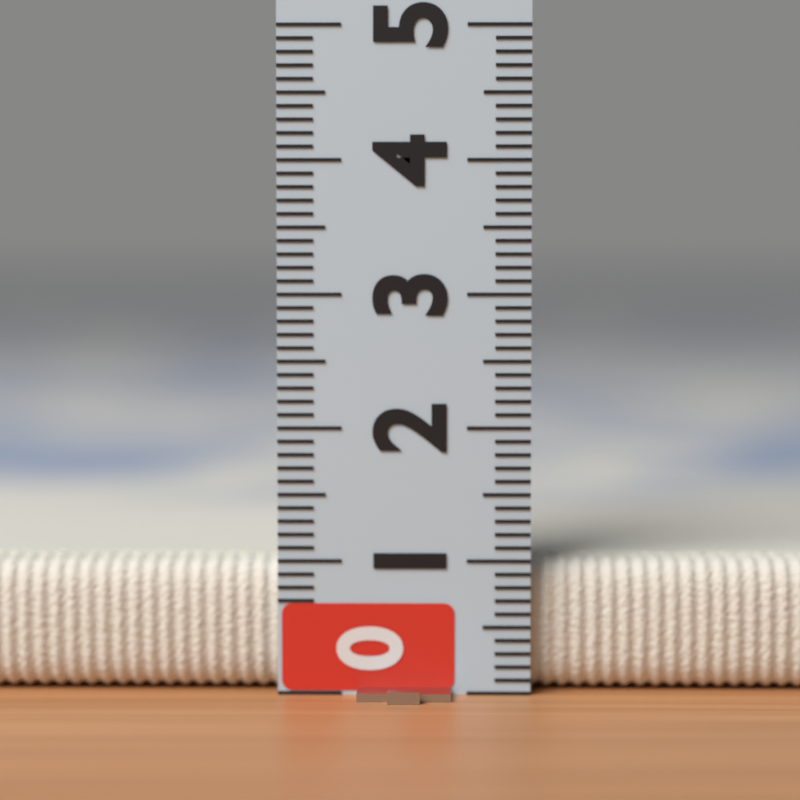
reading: 1.0 (no unit)
